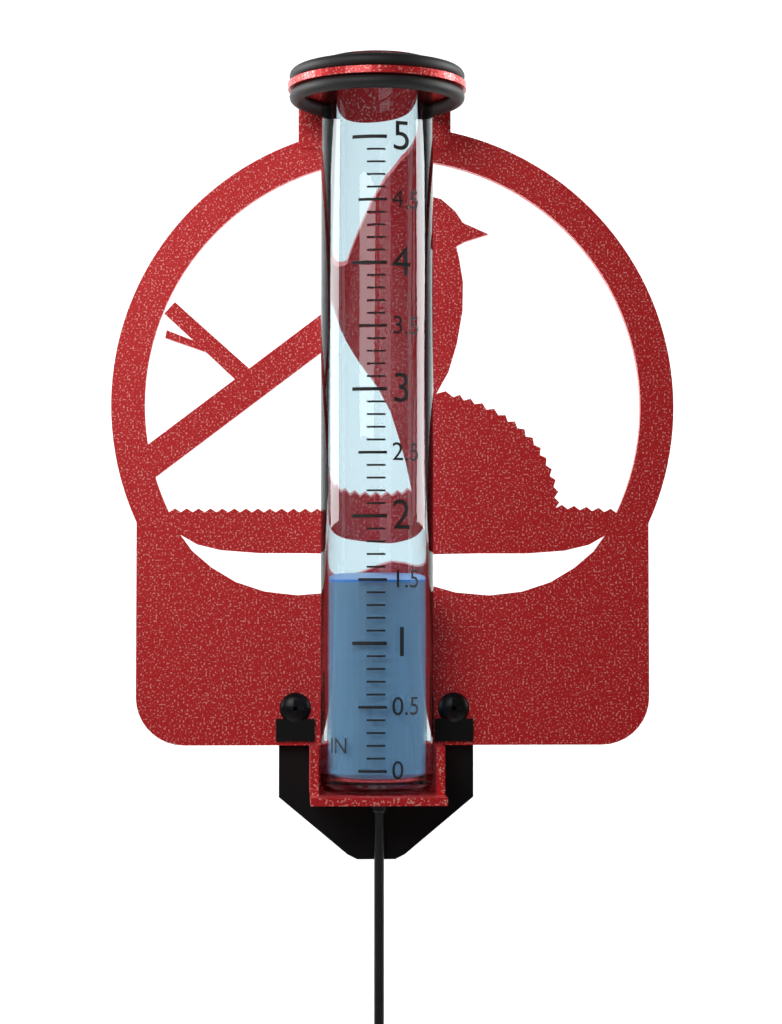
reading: 1.5 in
